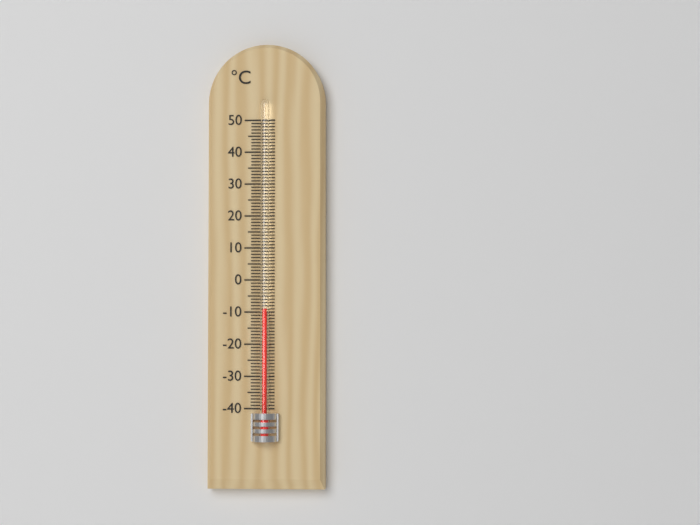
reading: -9 °C
